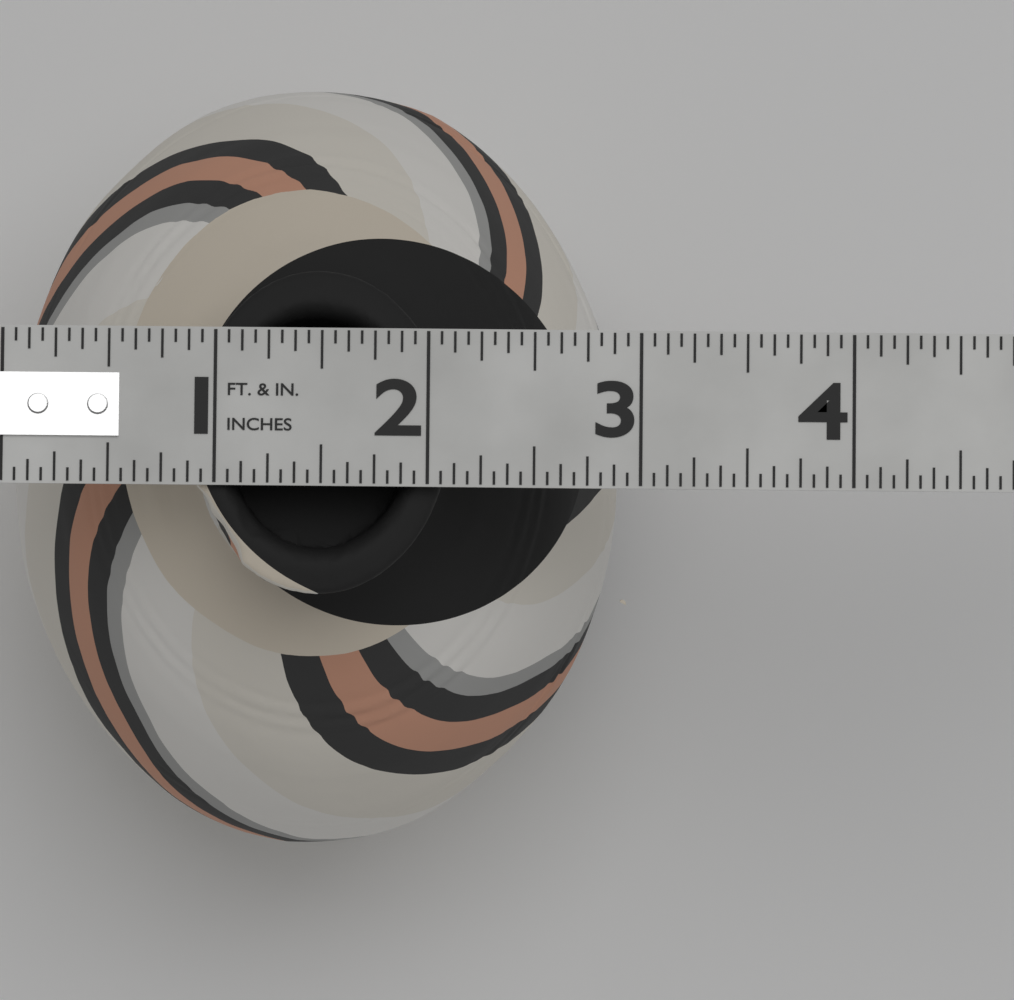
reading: 2.9375 in
